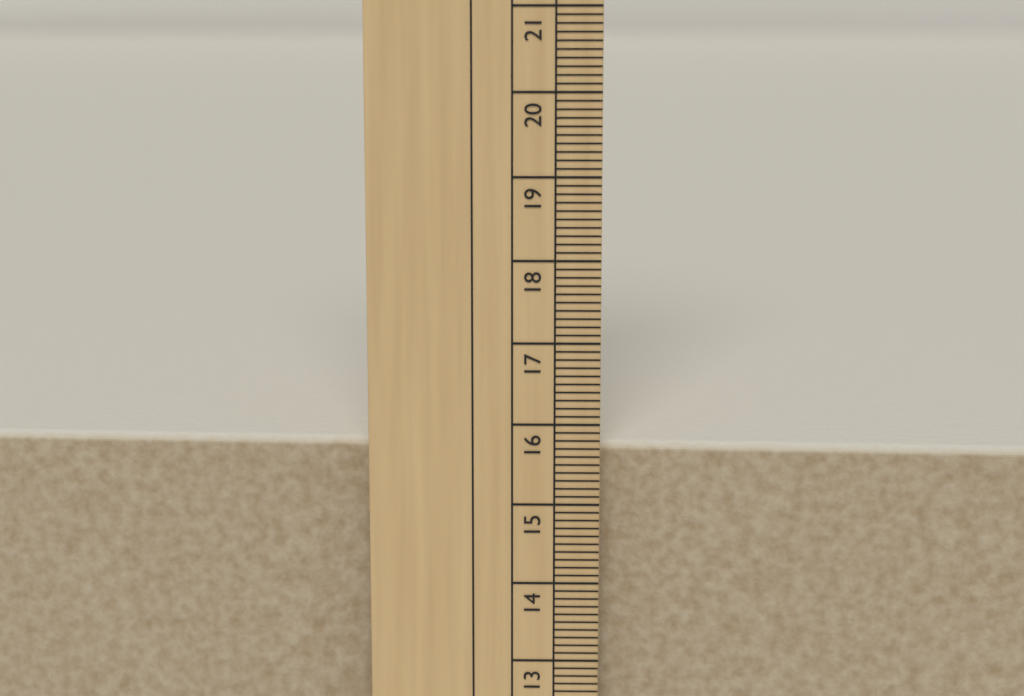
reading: 15.7 cm
